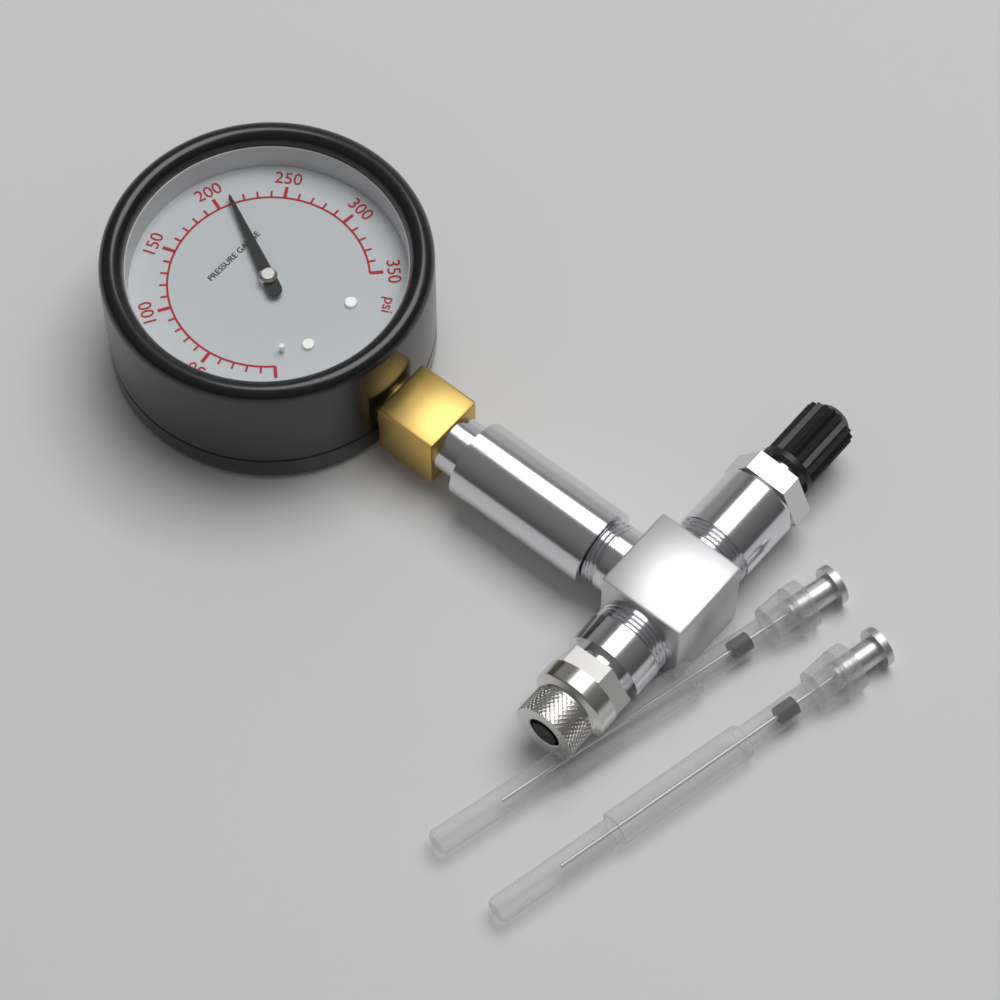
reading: 210 psi
